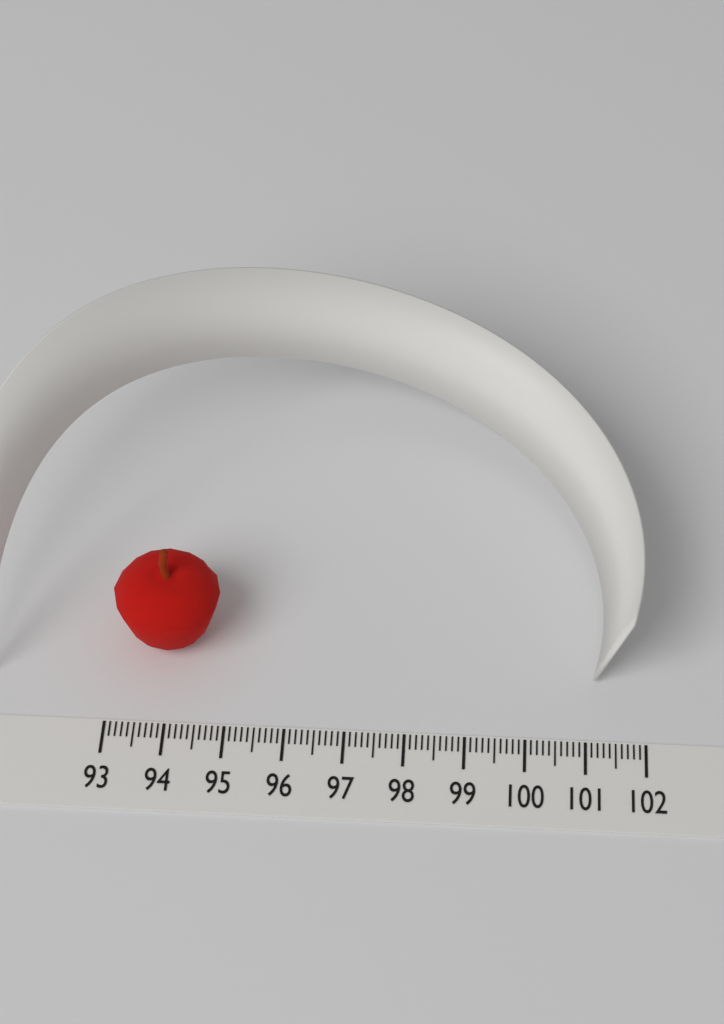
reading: 94.8 (no unit)
